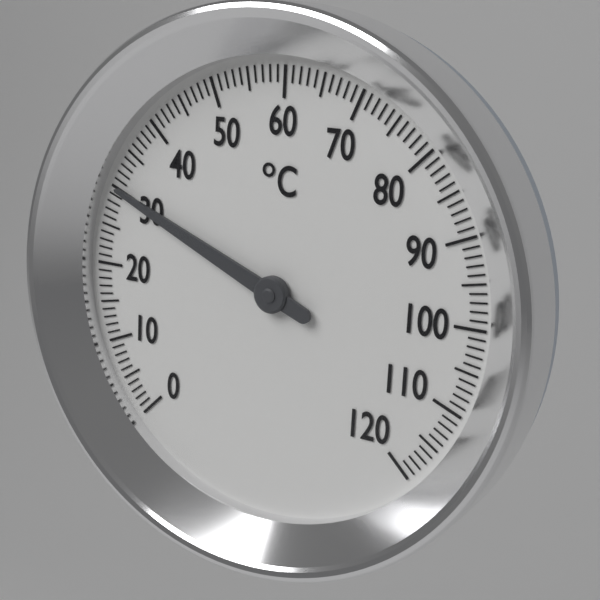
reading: 30 °C
